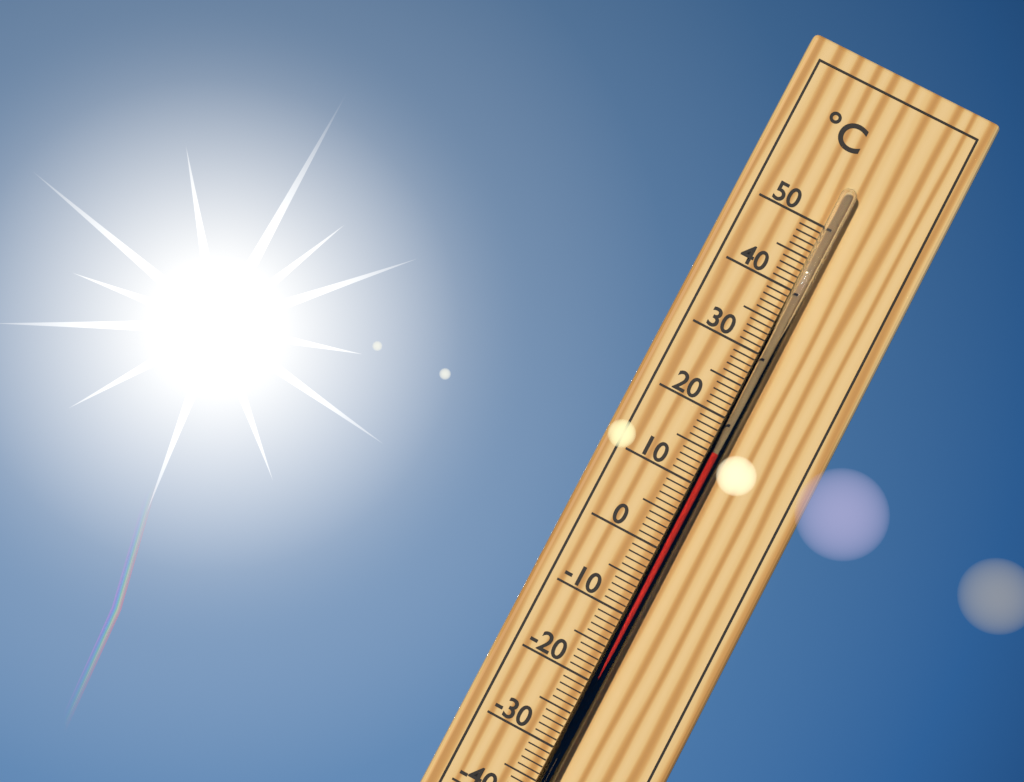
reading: 15 °C
